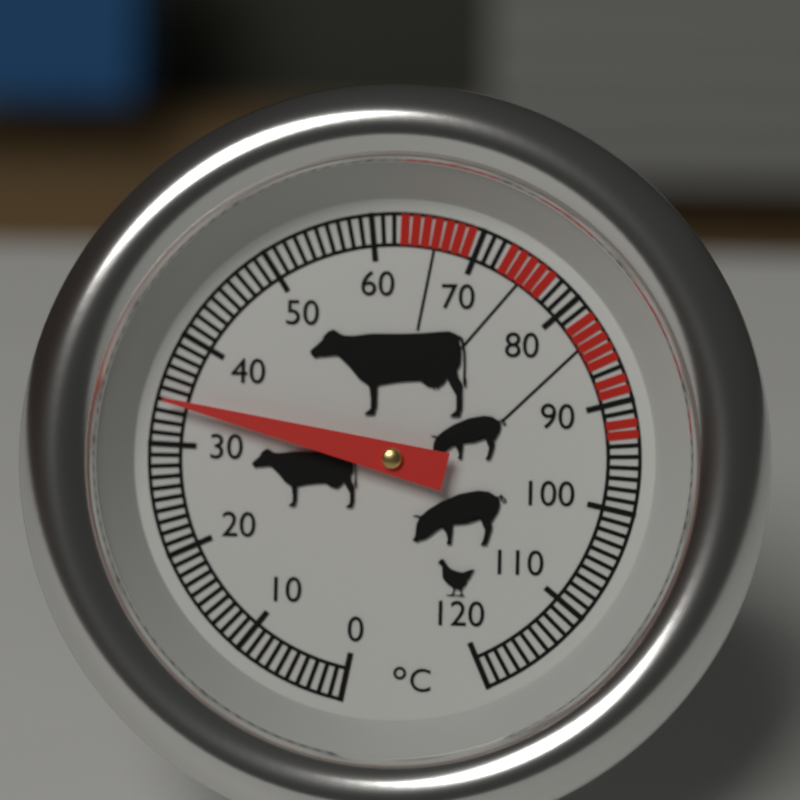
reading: 34 °C
